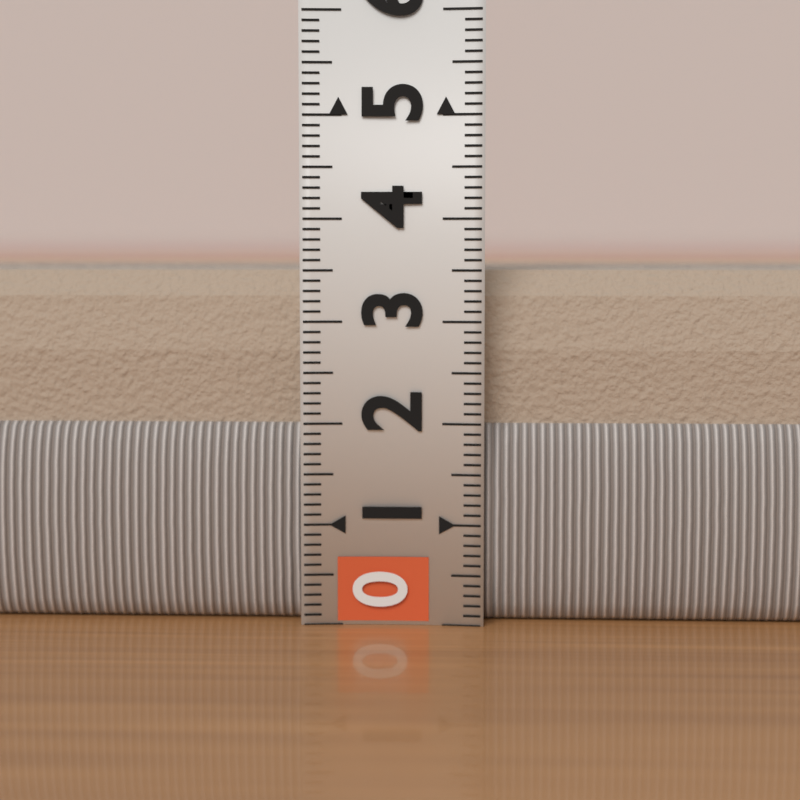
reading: 3.6 (no unit)
